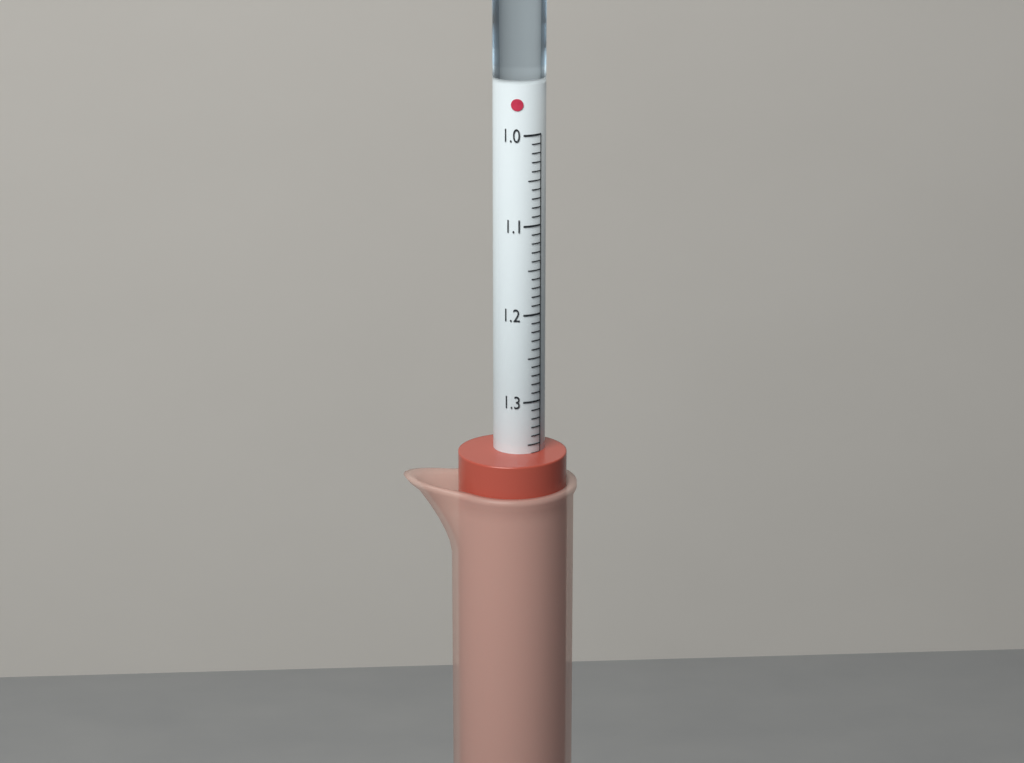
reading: 1.36 (no unit)
